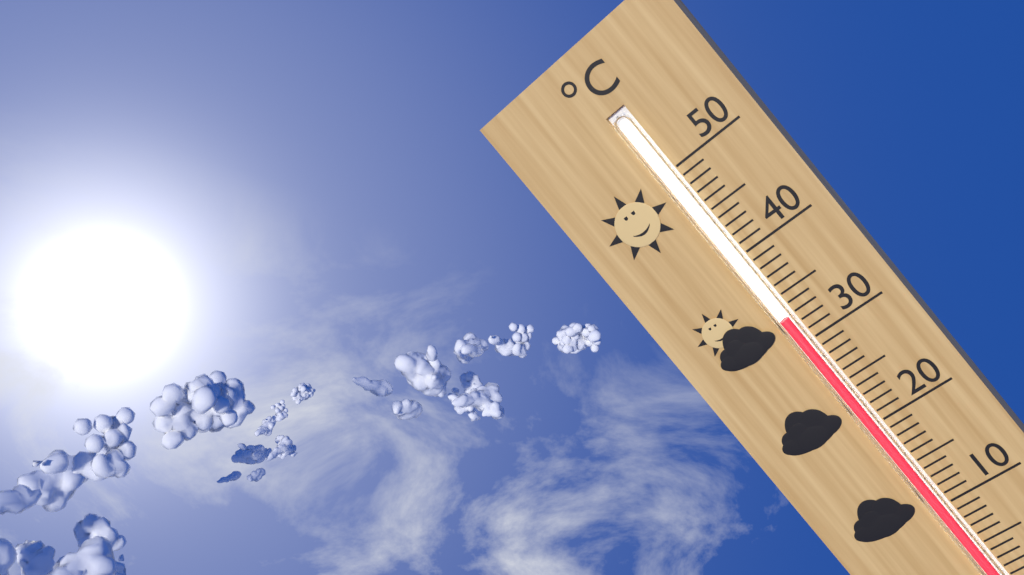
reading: 33 °C
